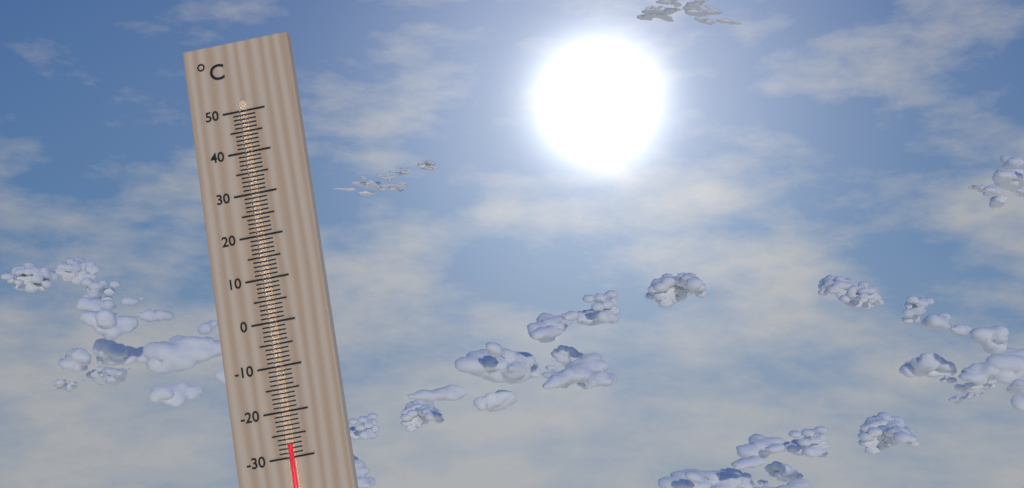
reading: -27 °C
